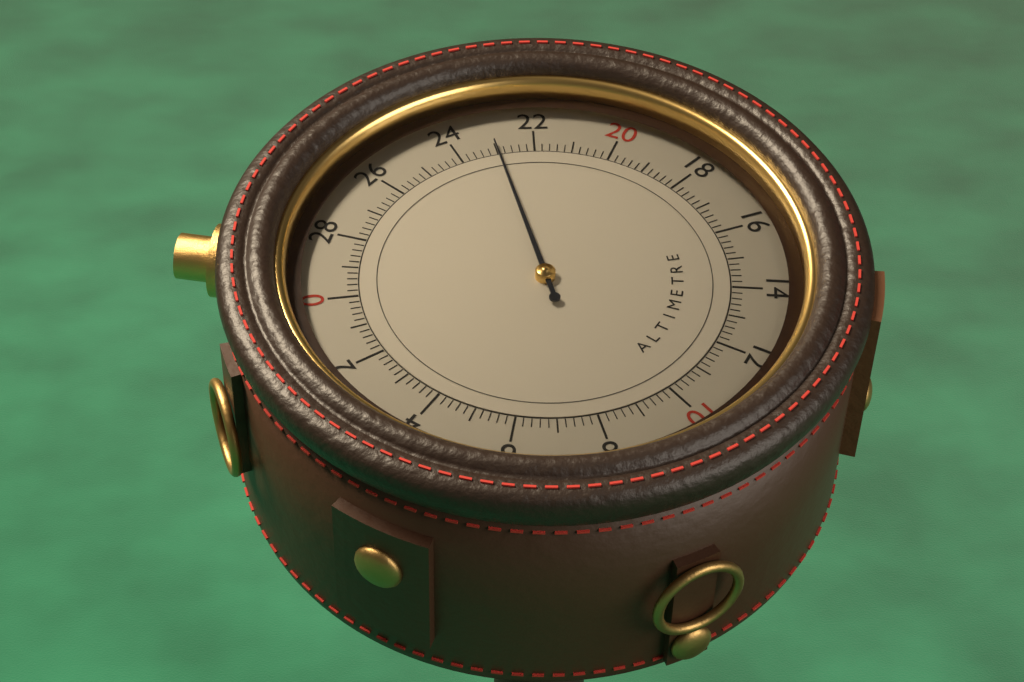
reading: 23.0 (no unit)
